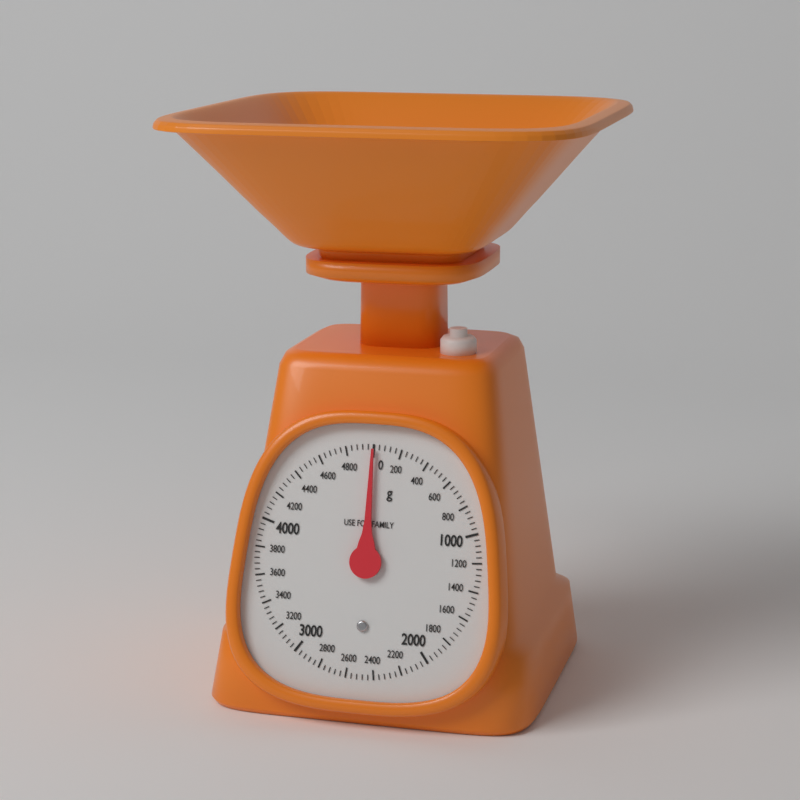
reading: 0 g
